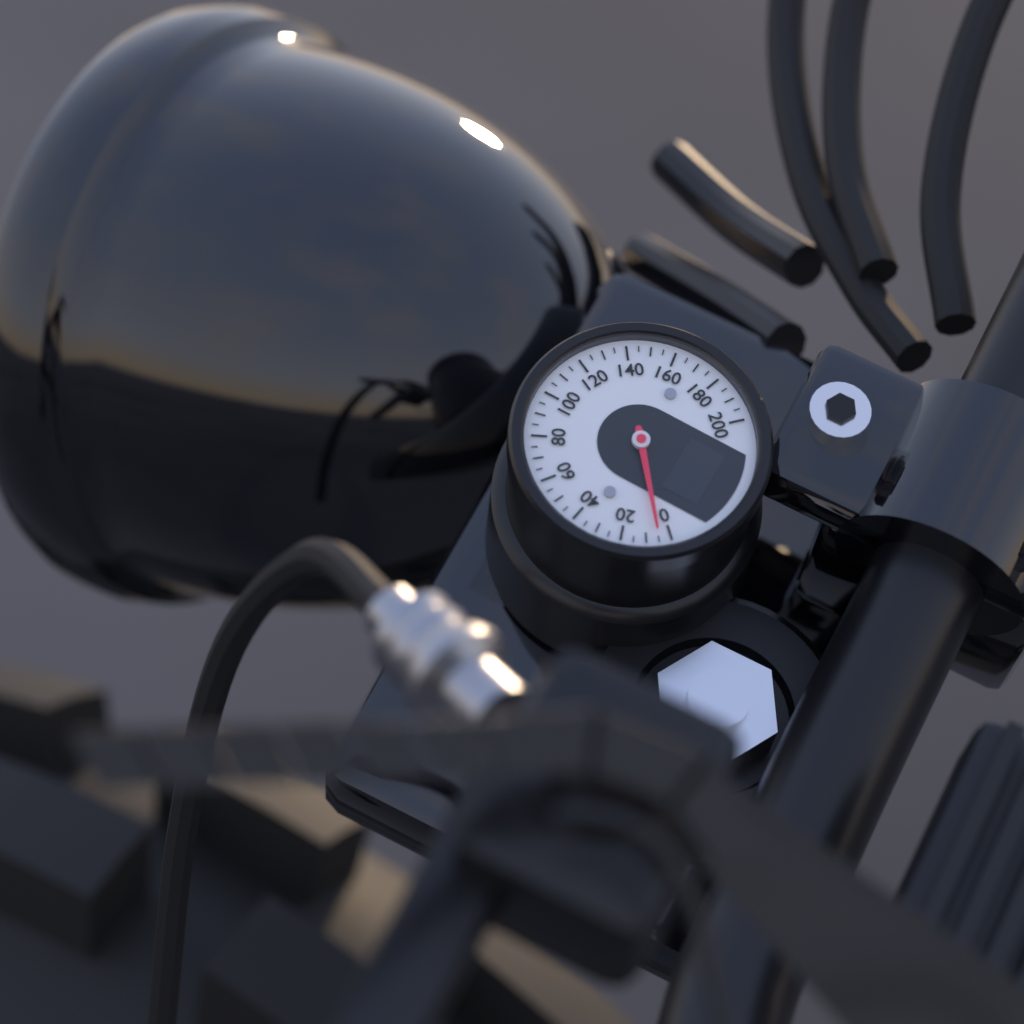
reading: 5 (no unit)
